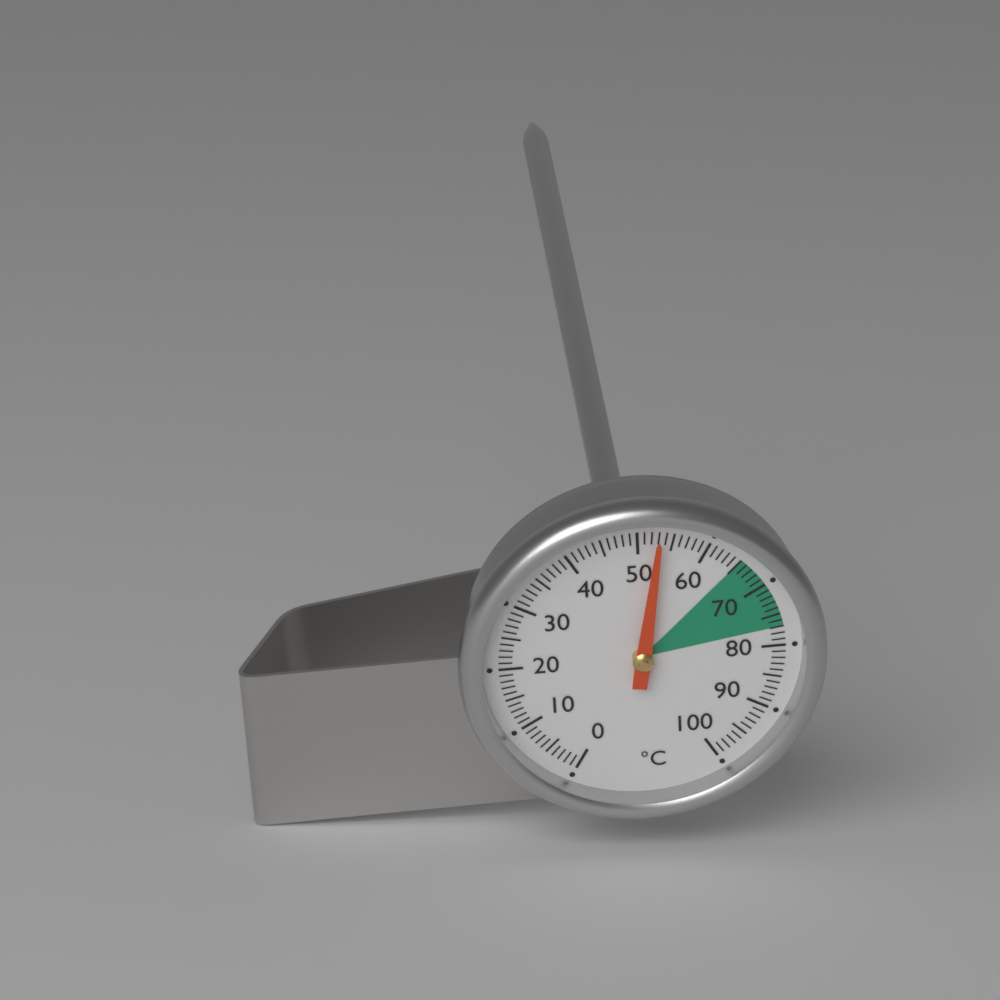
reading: 53 °C
